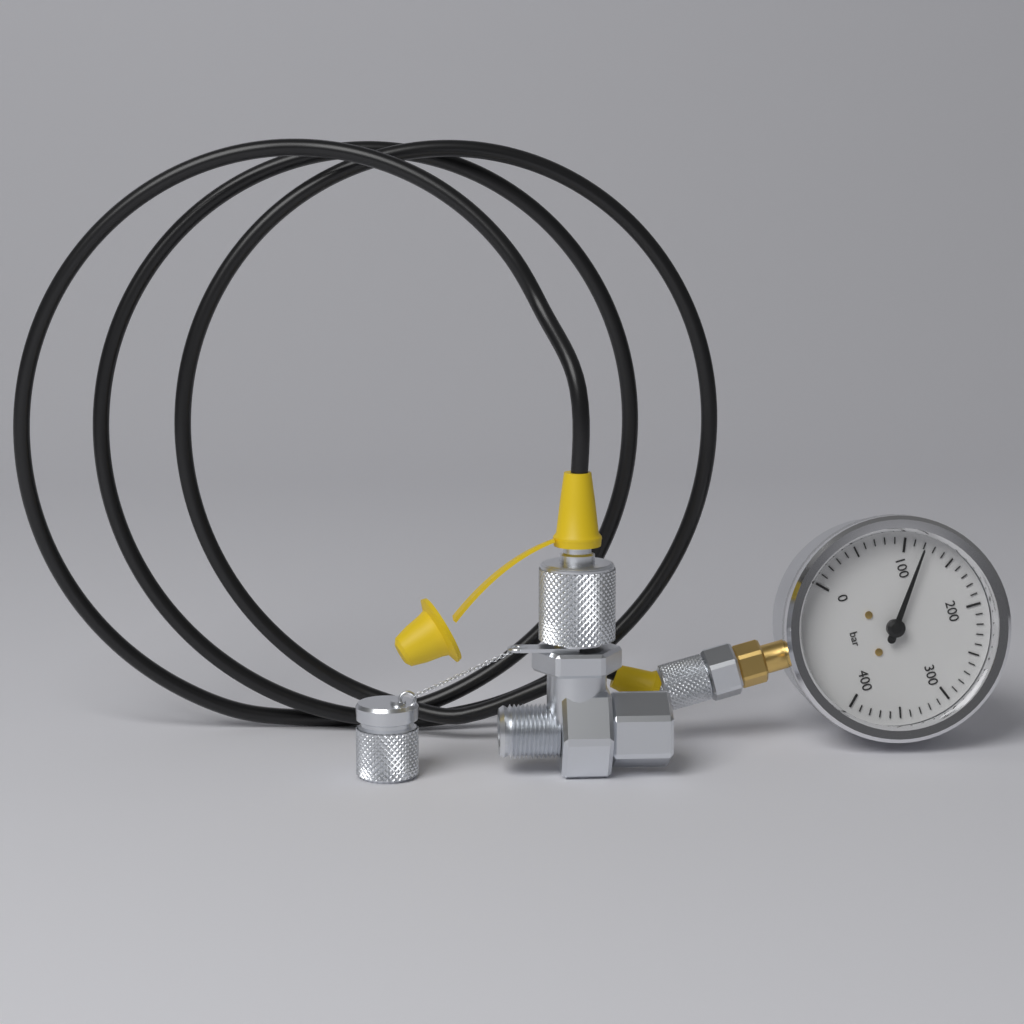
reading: 120 bar
